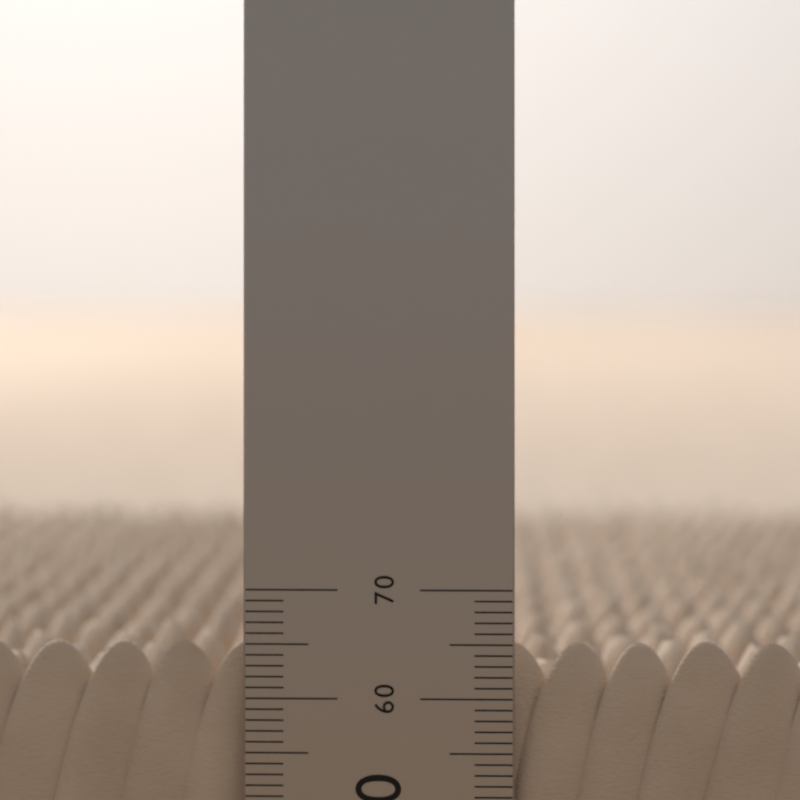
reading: 65 (no unit)
